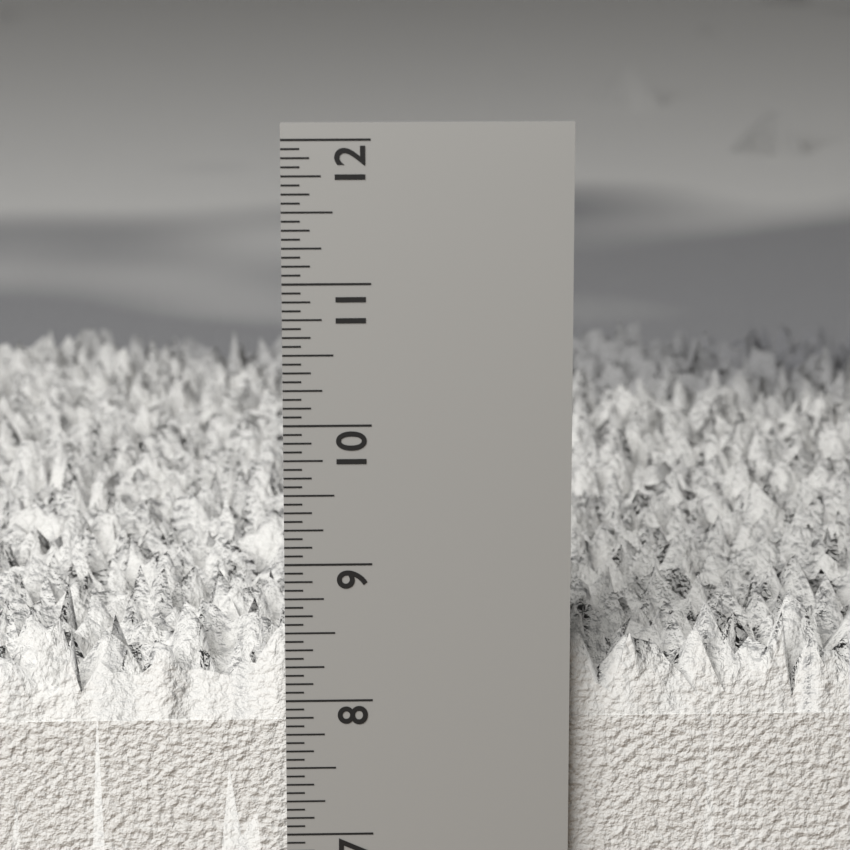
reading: 8.6875 in
